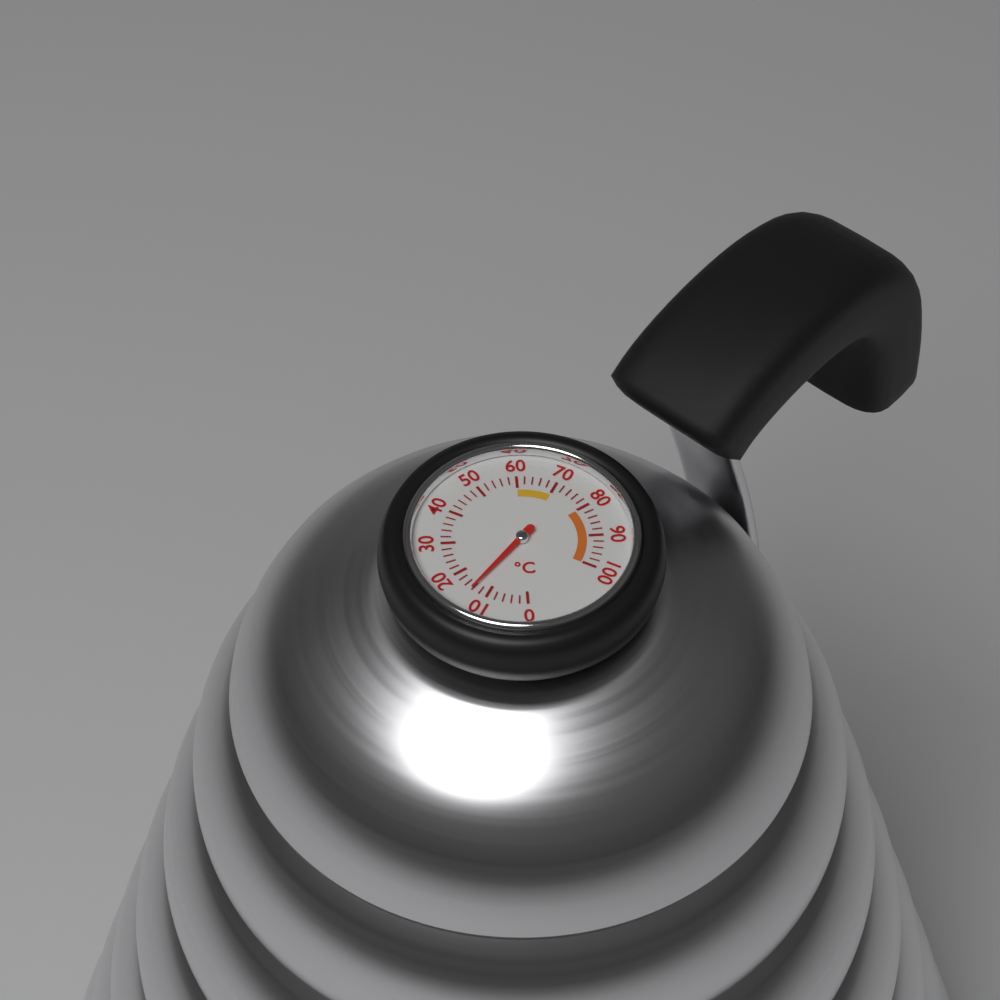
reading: 14 °C
